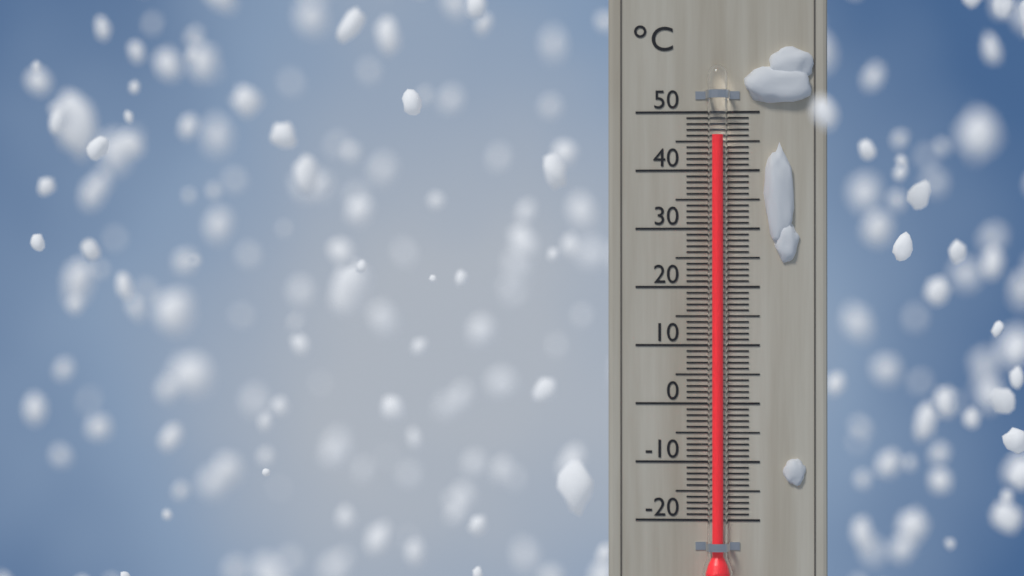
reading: 46 °C
